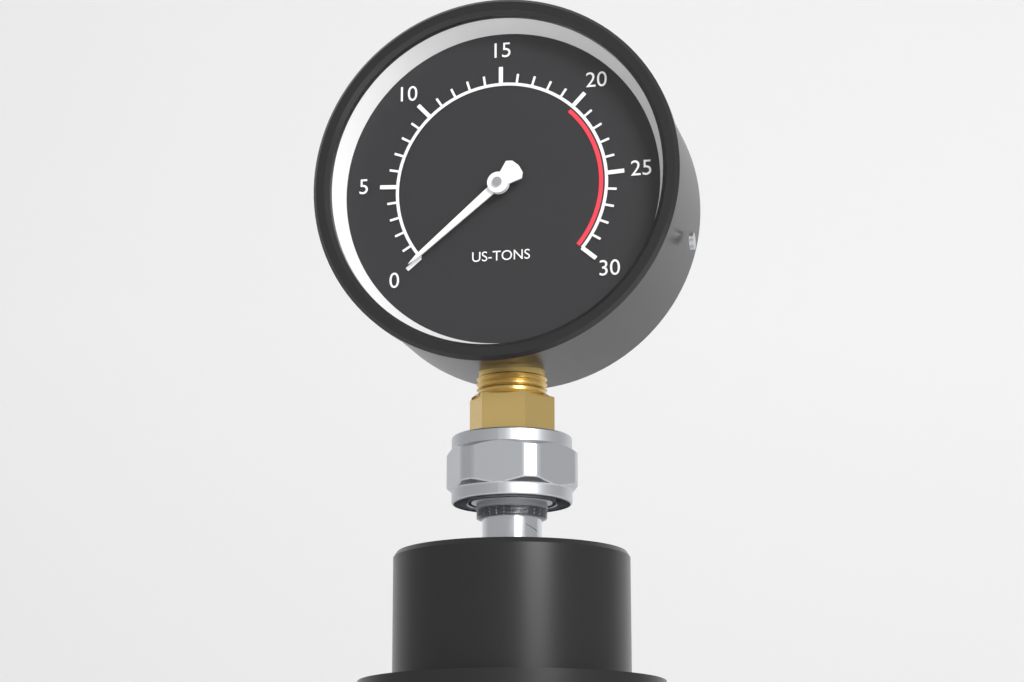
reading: 0 US tons
